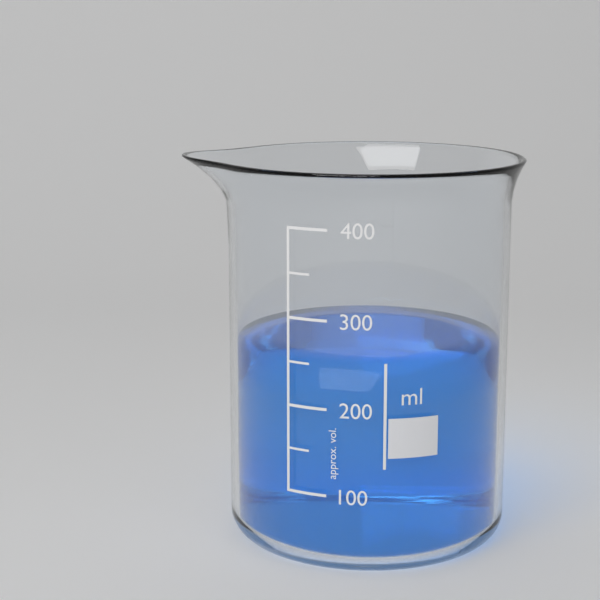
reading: 250 ml
